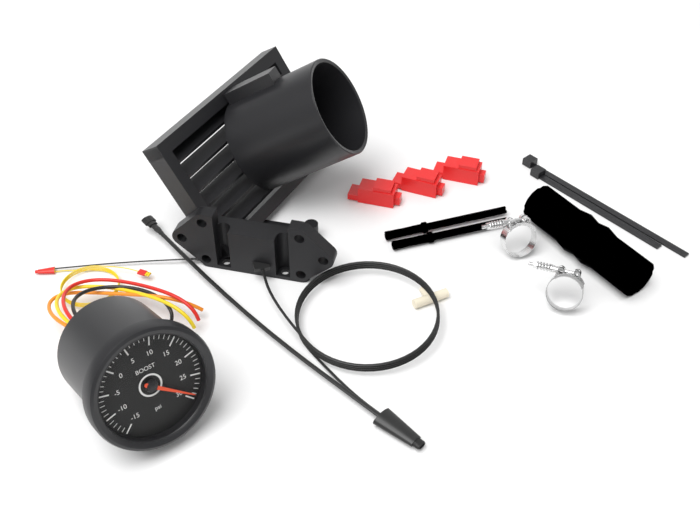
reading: 29 psi
